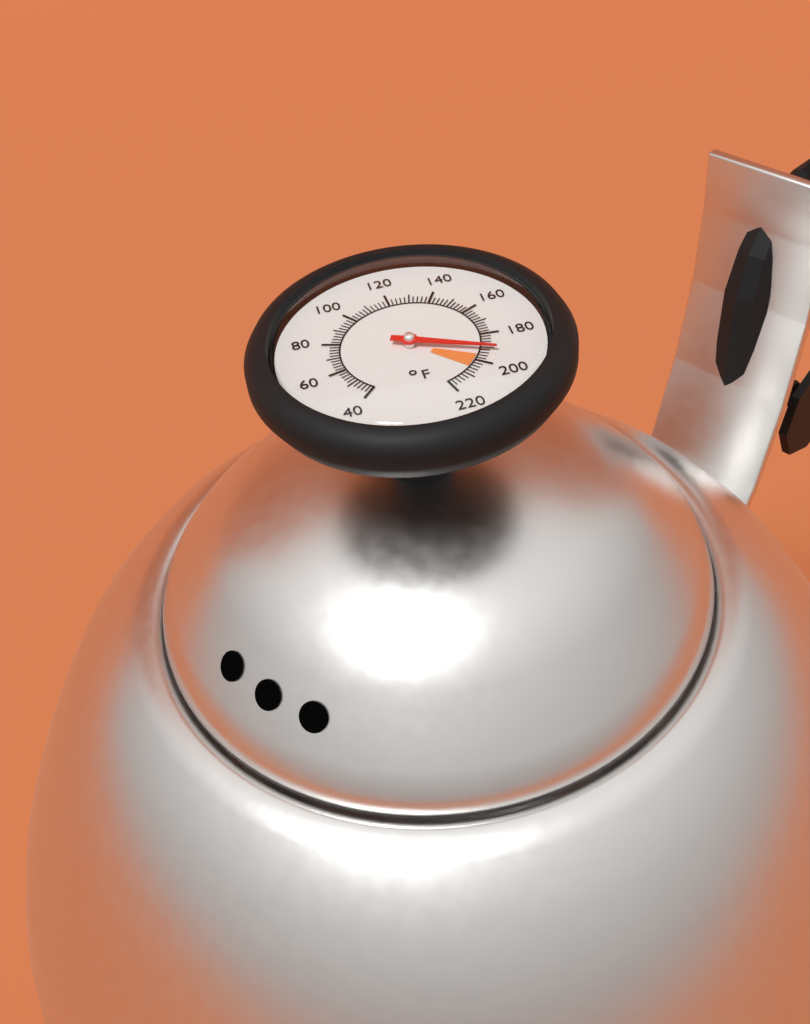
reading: 192 °F
